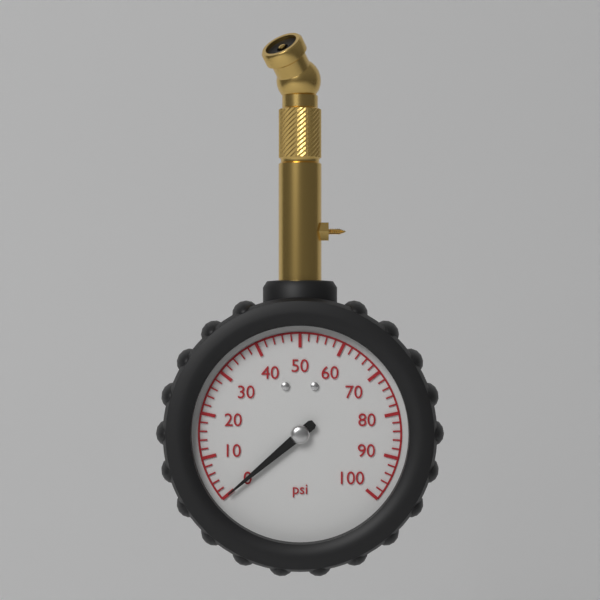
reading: 0 psi
